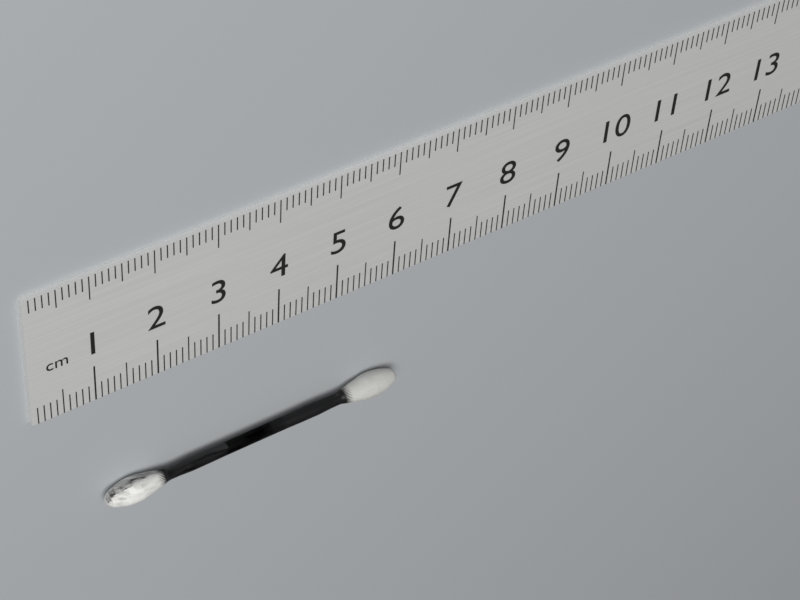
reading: 6.1 cm
